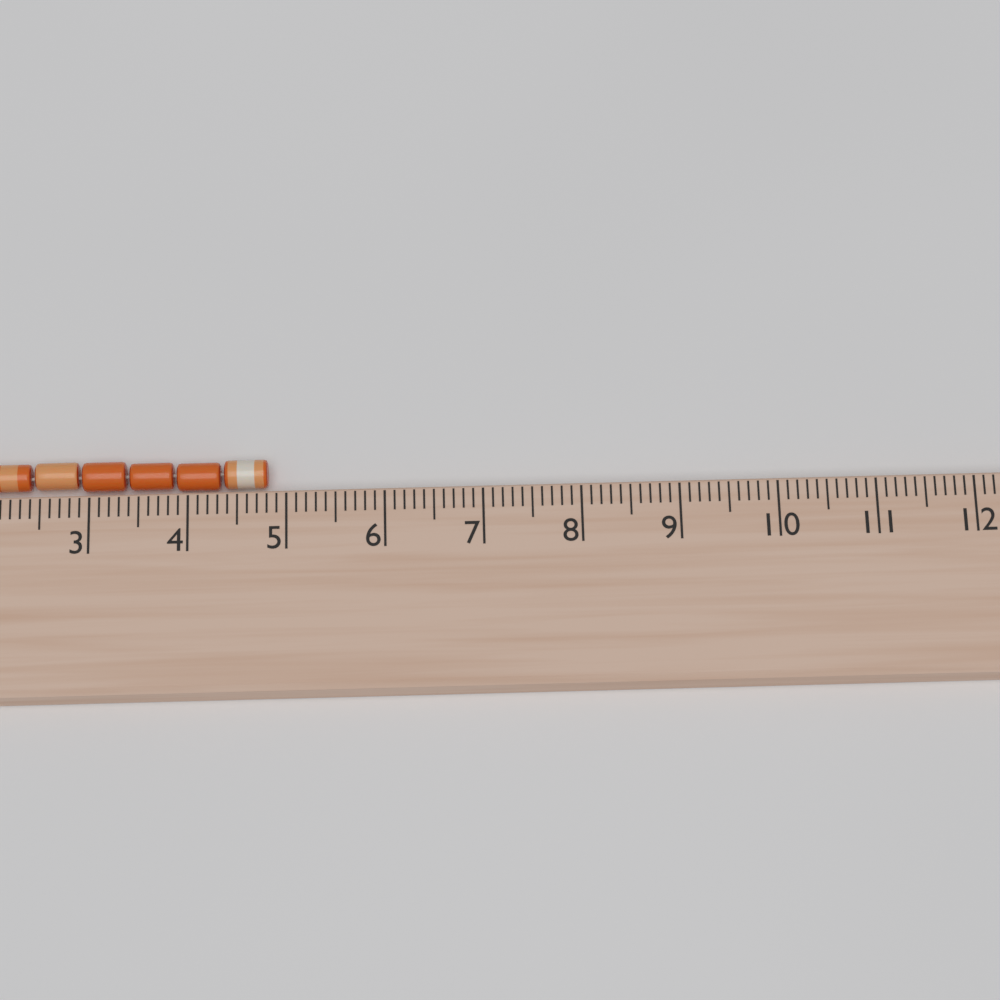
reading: 4.8 cm
